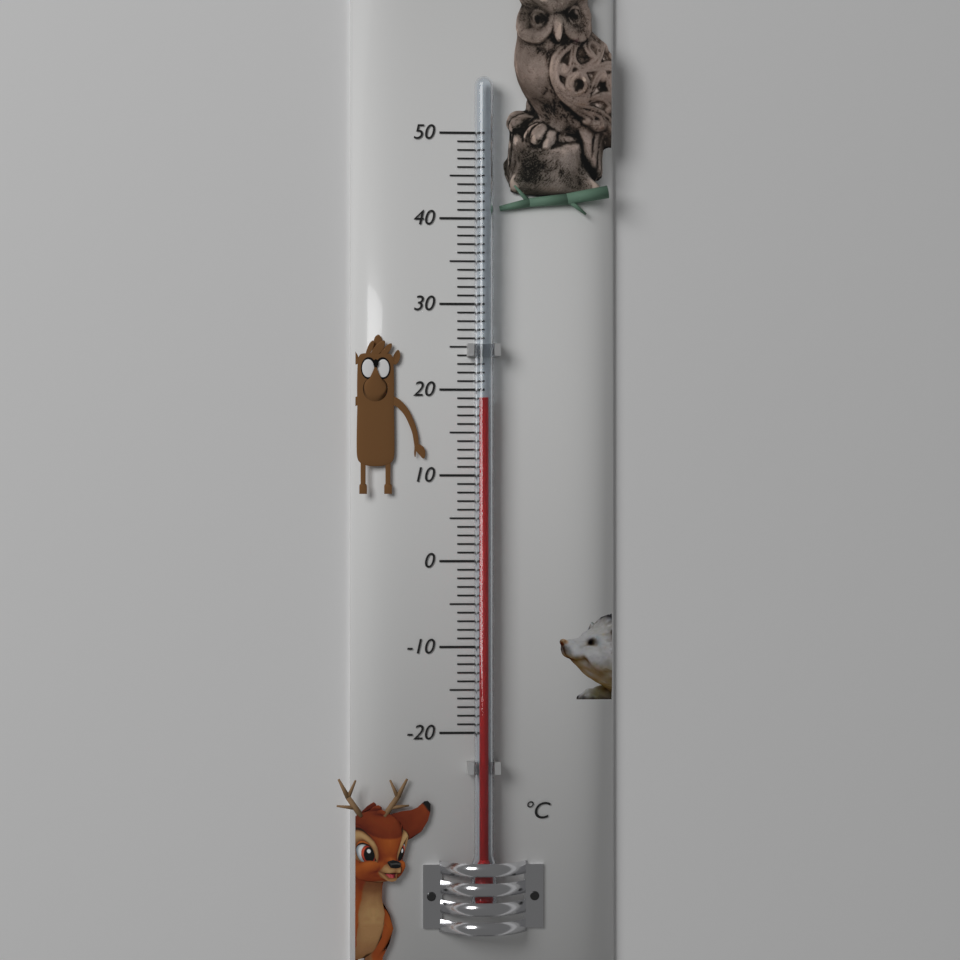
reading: 19 °C
